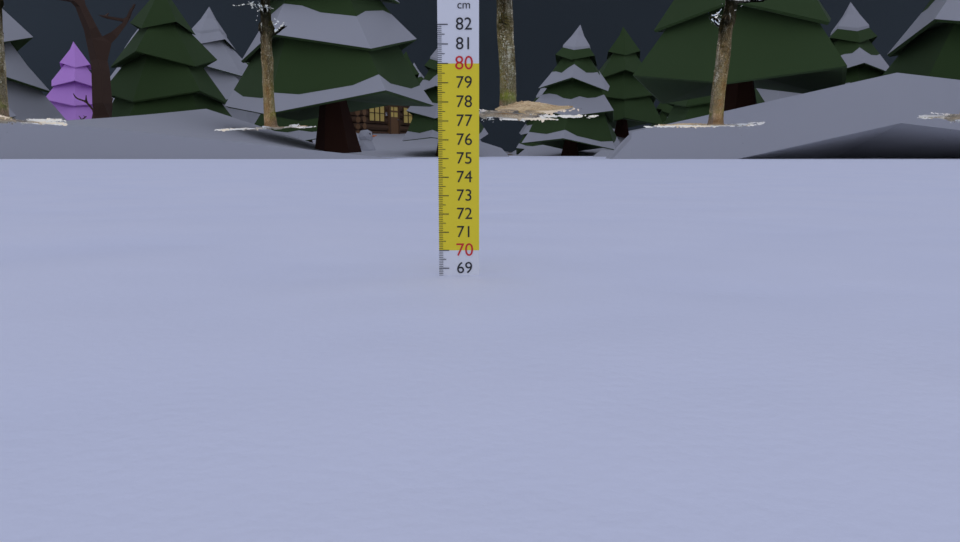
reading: 68.6 cm
